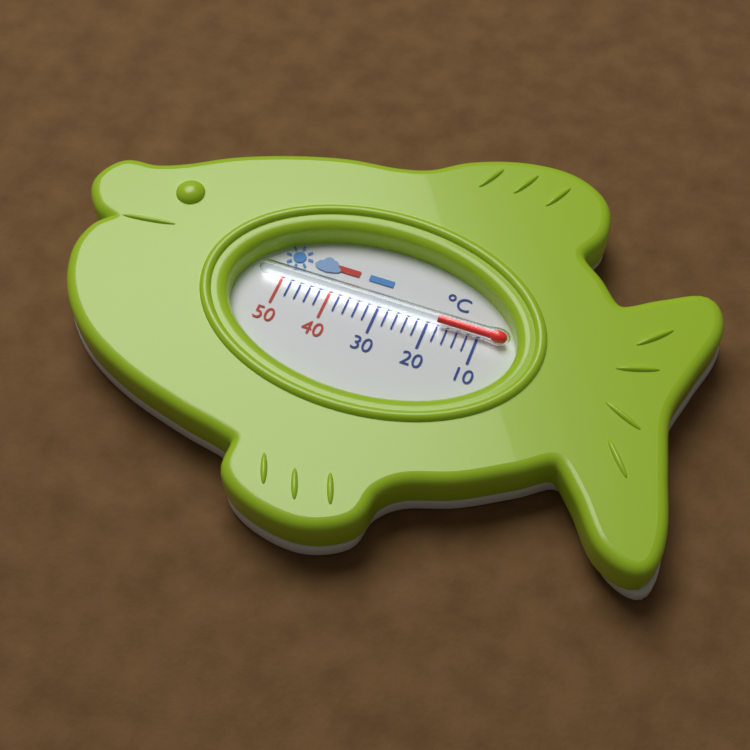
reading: 18 °C
